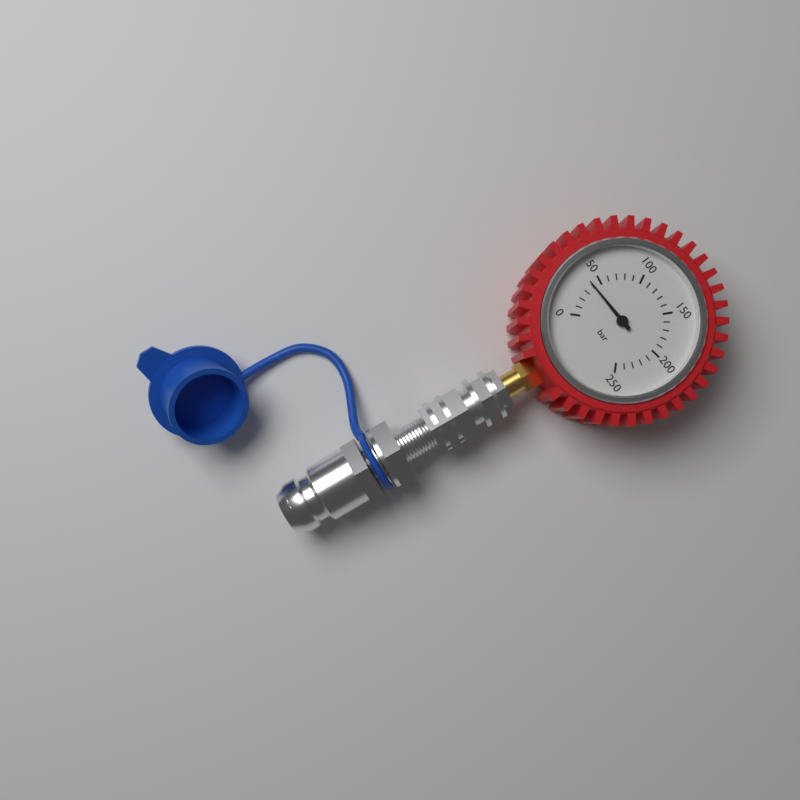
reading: 40 bar
